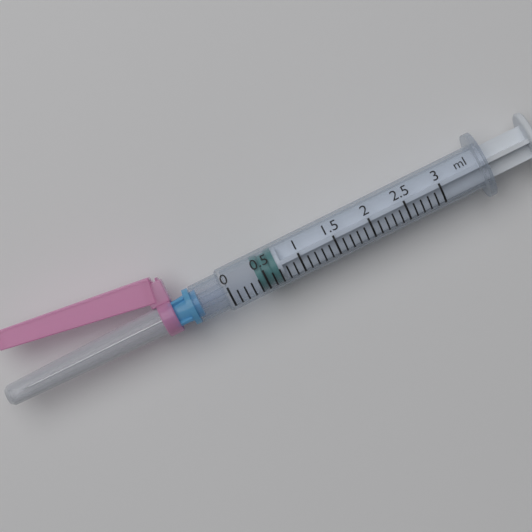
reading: 0.4 ml
